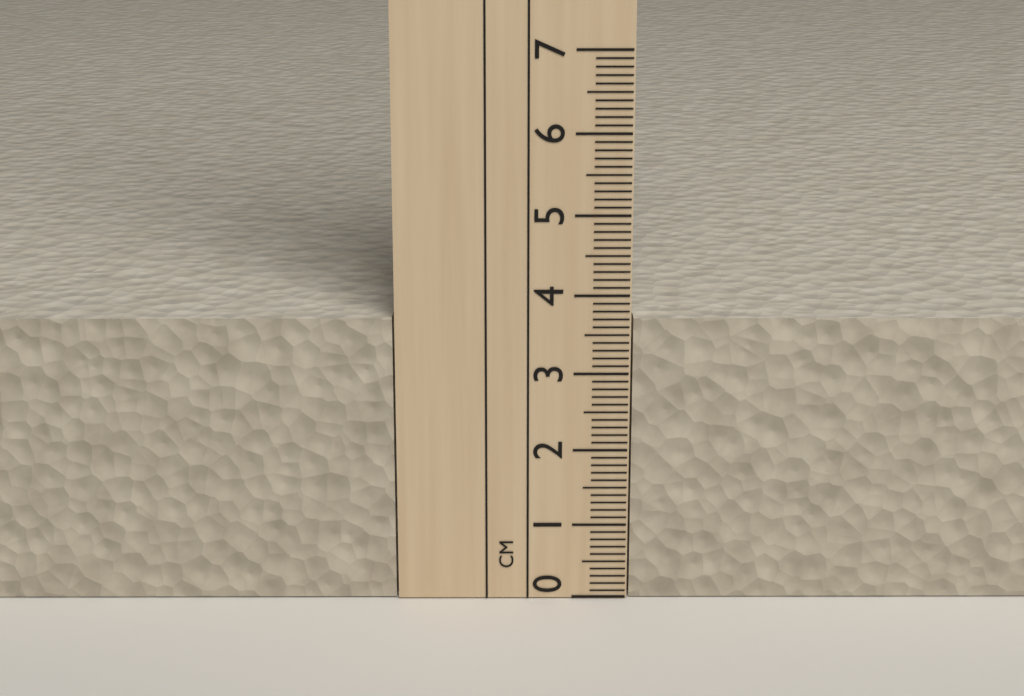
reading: 3.7 cm
